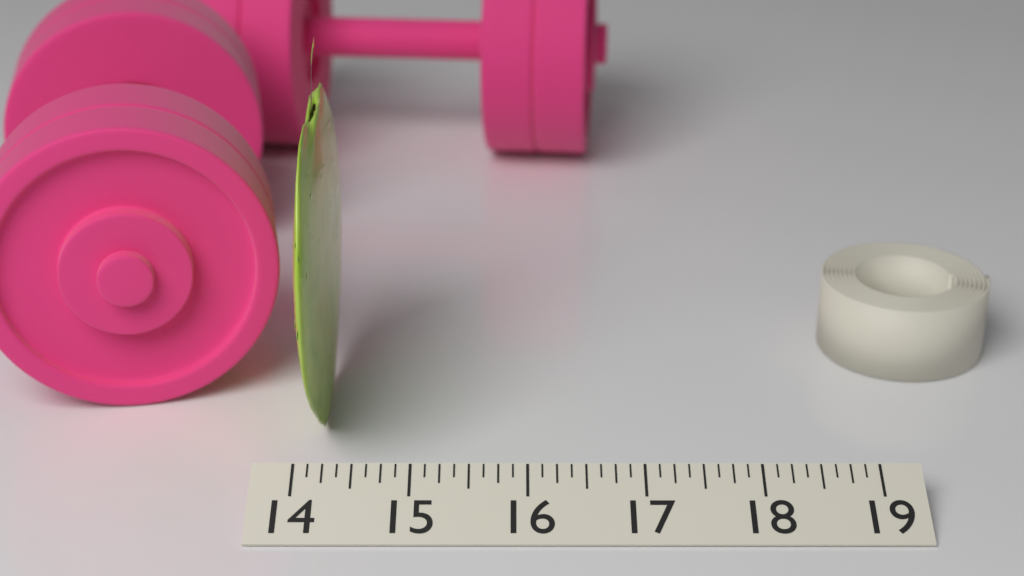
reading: 14.250 (no unit)
